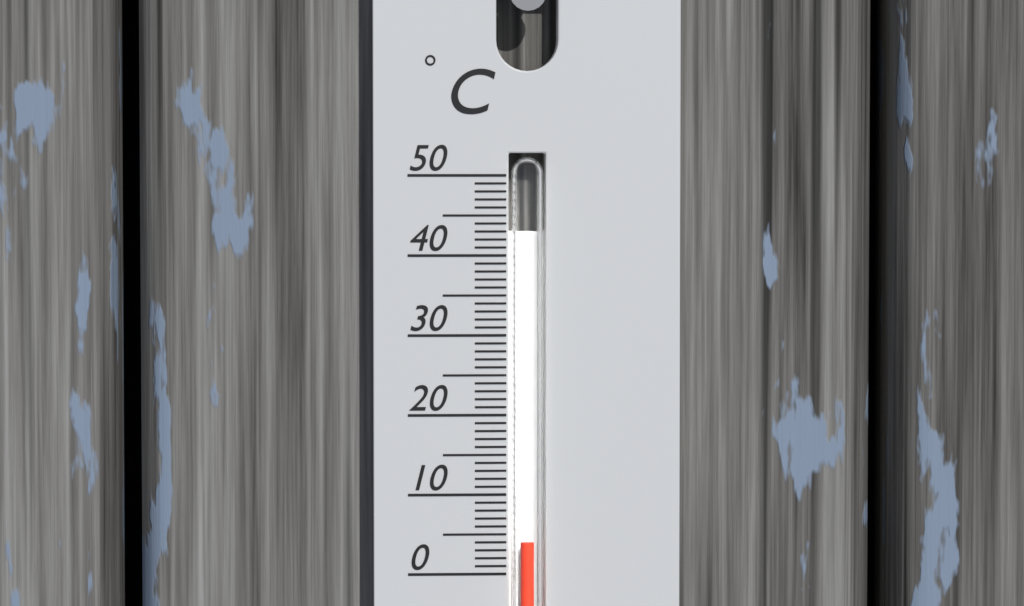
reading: 4 °C
